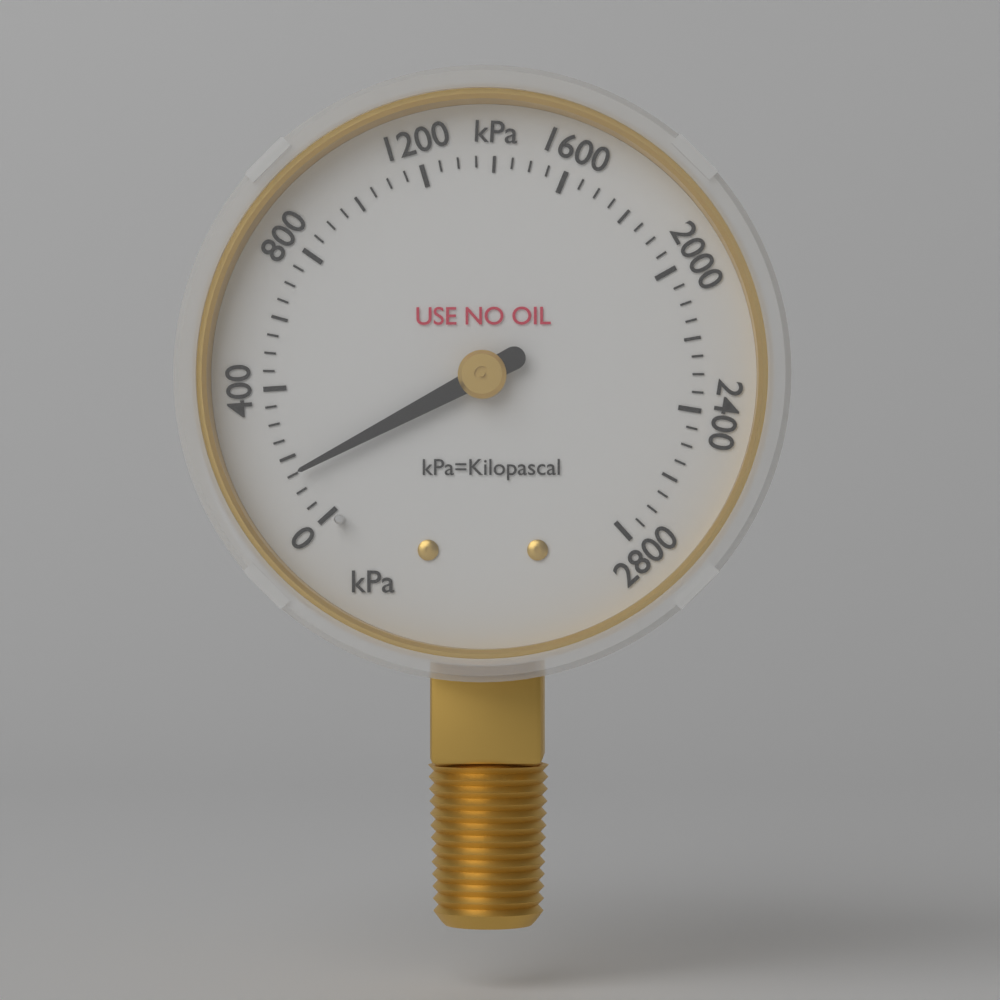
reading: 150 kPa
